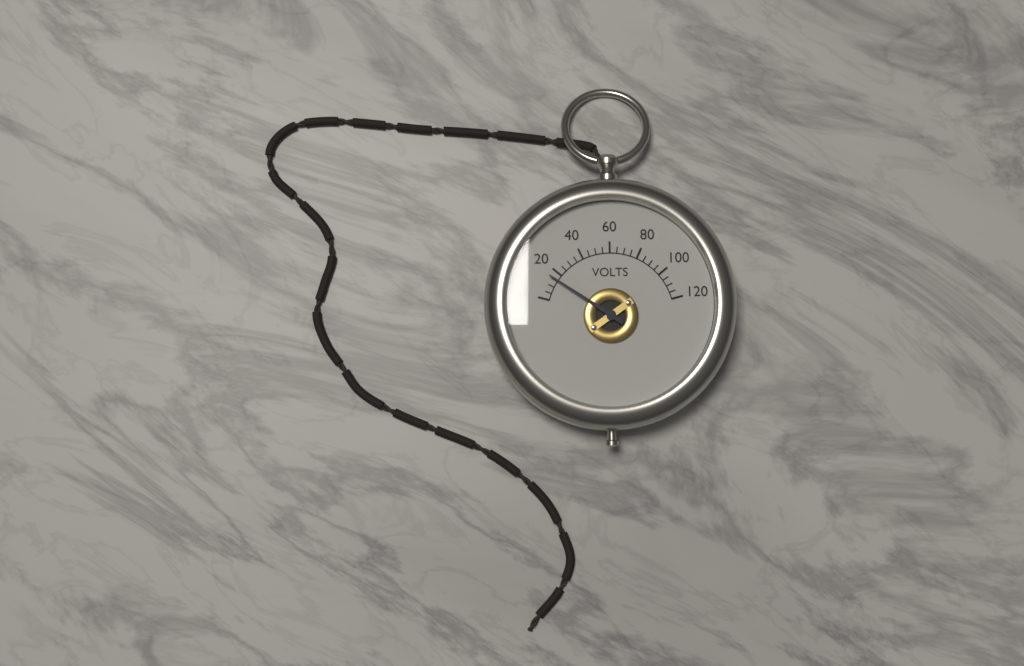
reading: 15 V
